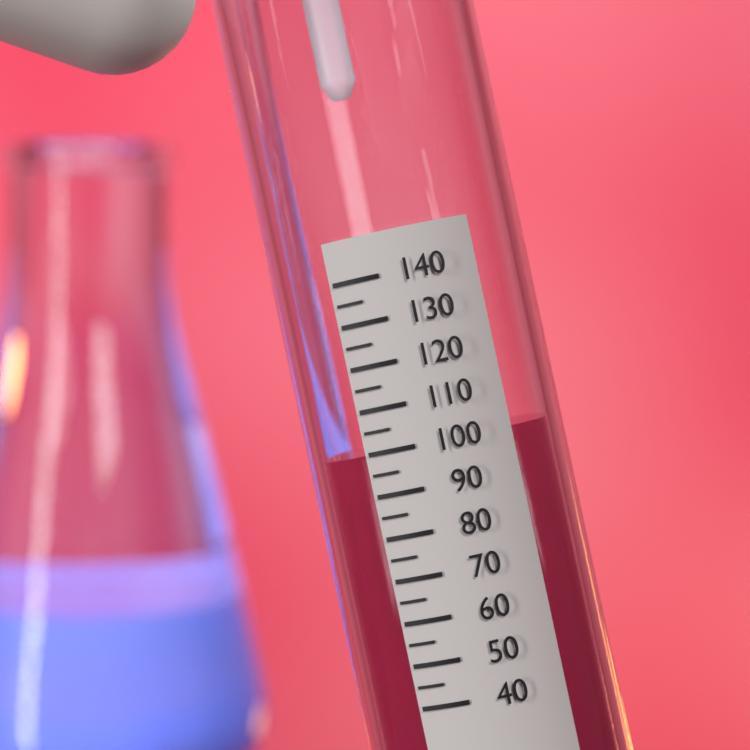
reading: 100 (no unit)
